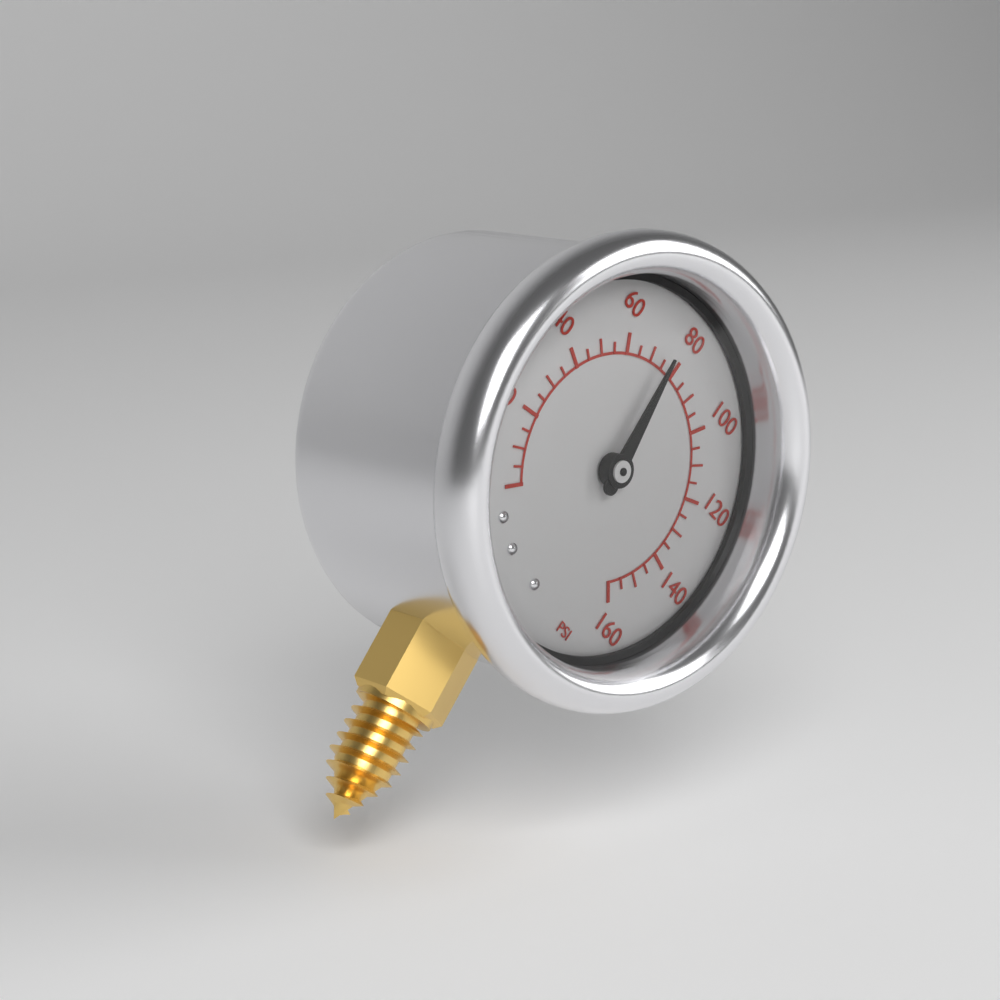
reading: 75 psi
